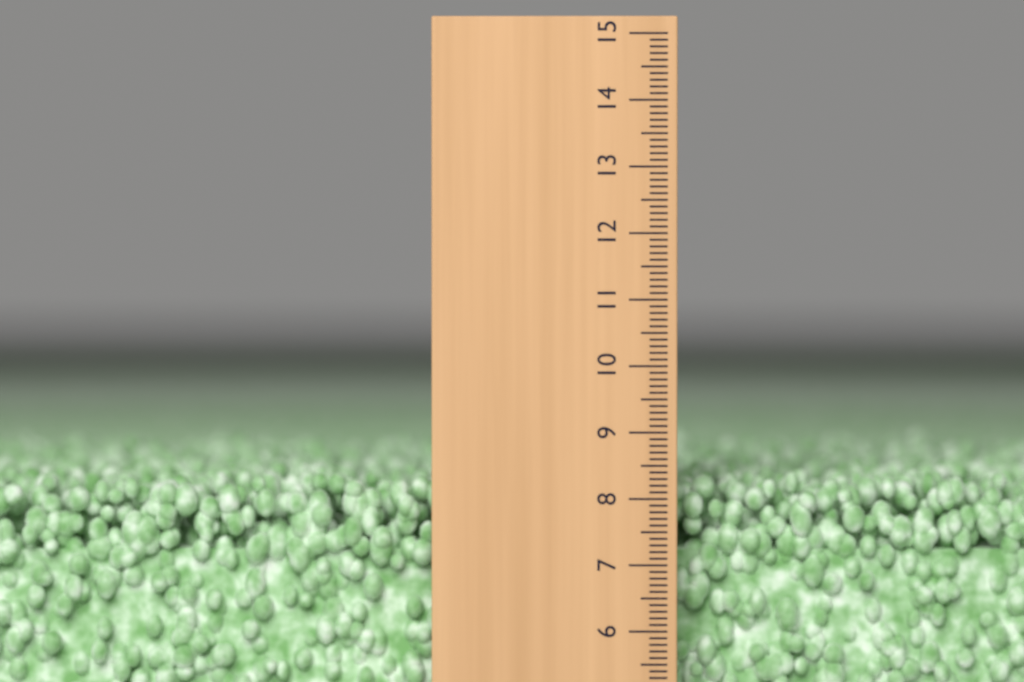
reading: 8.3 (no unit)
